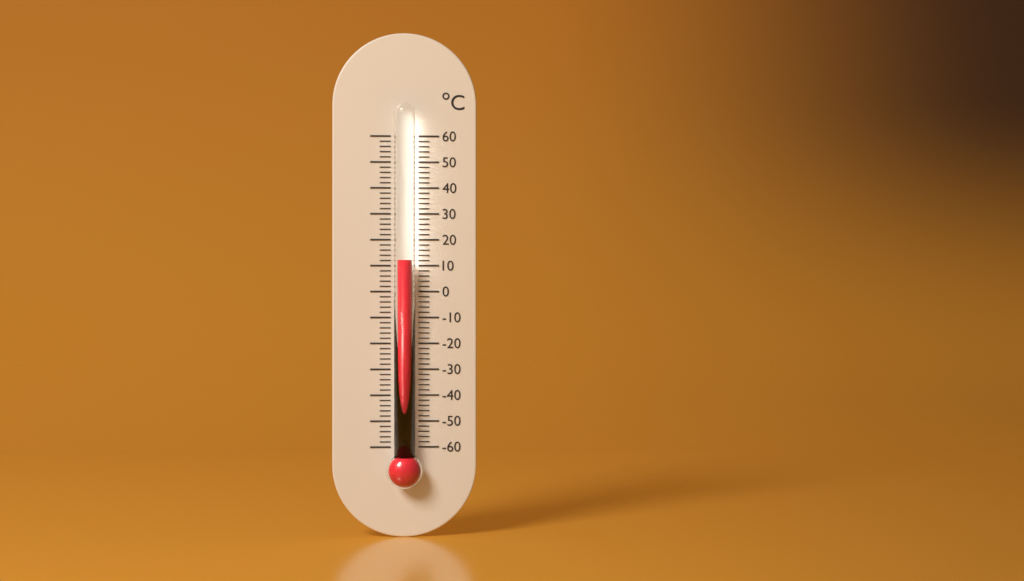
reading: 12 °C
